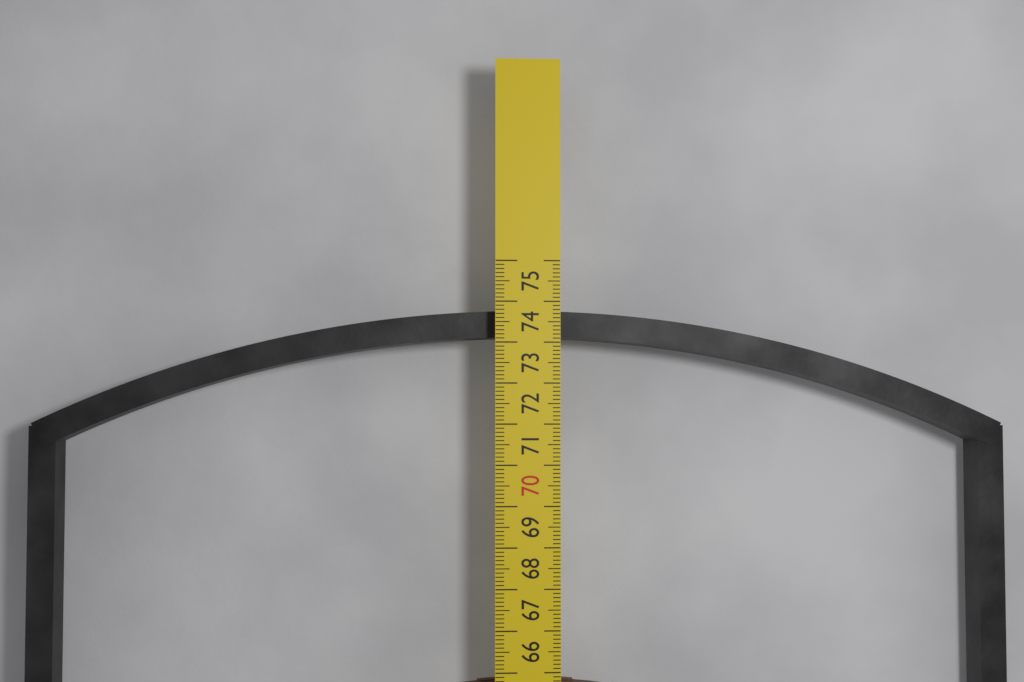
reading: 73.8 cm
